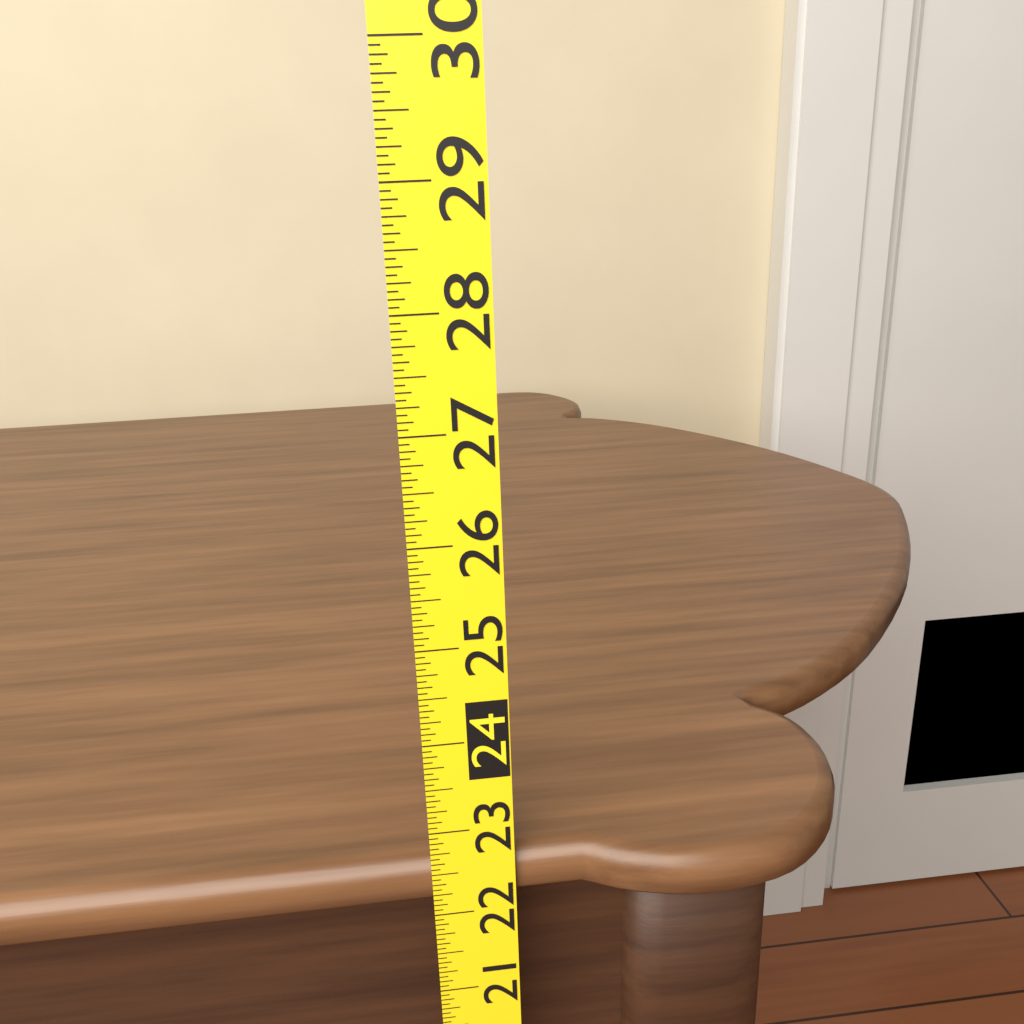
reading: 22.6250 (no unit)
